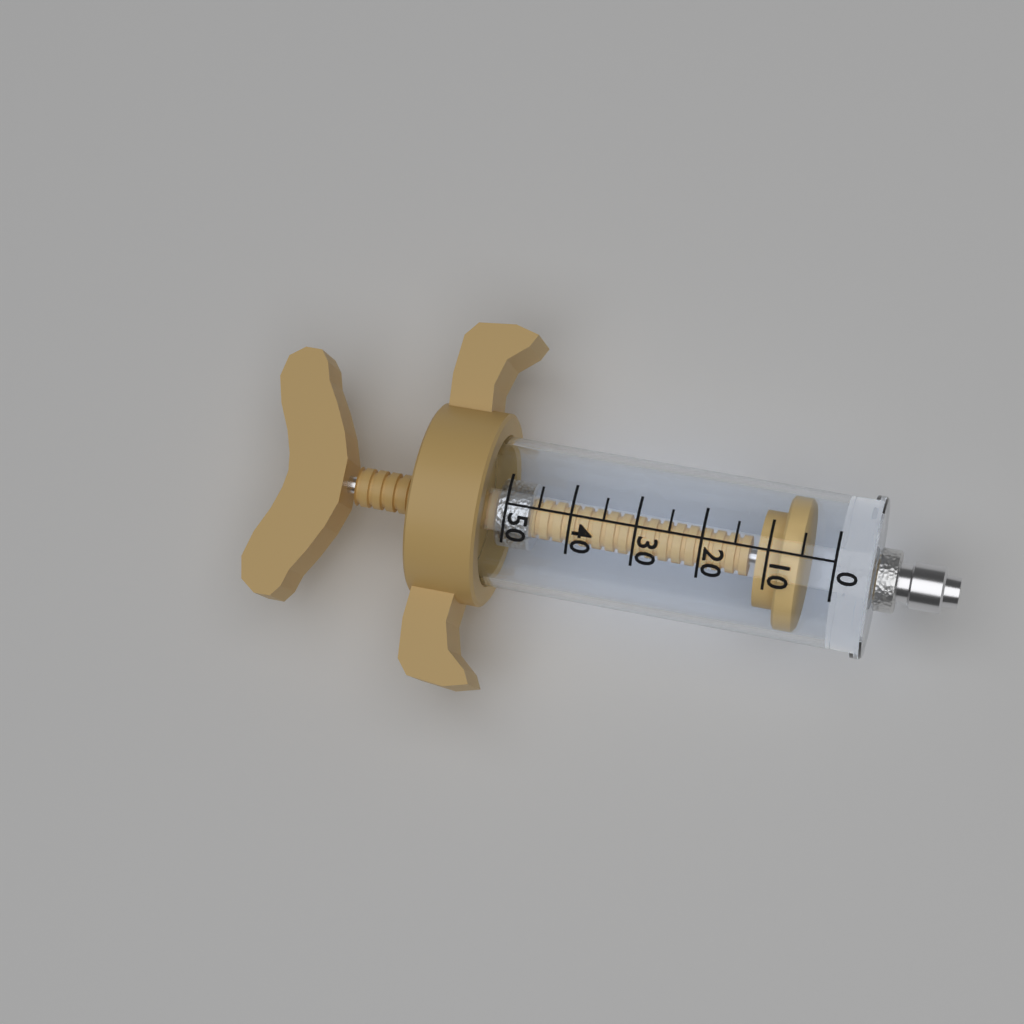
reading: 5 (no unit)
